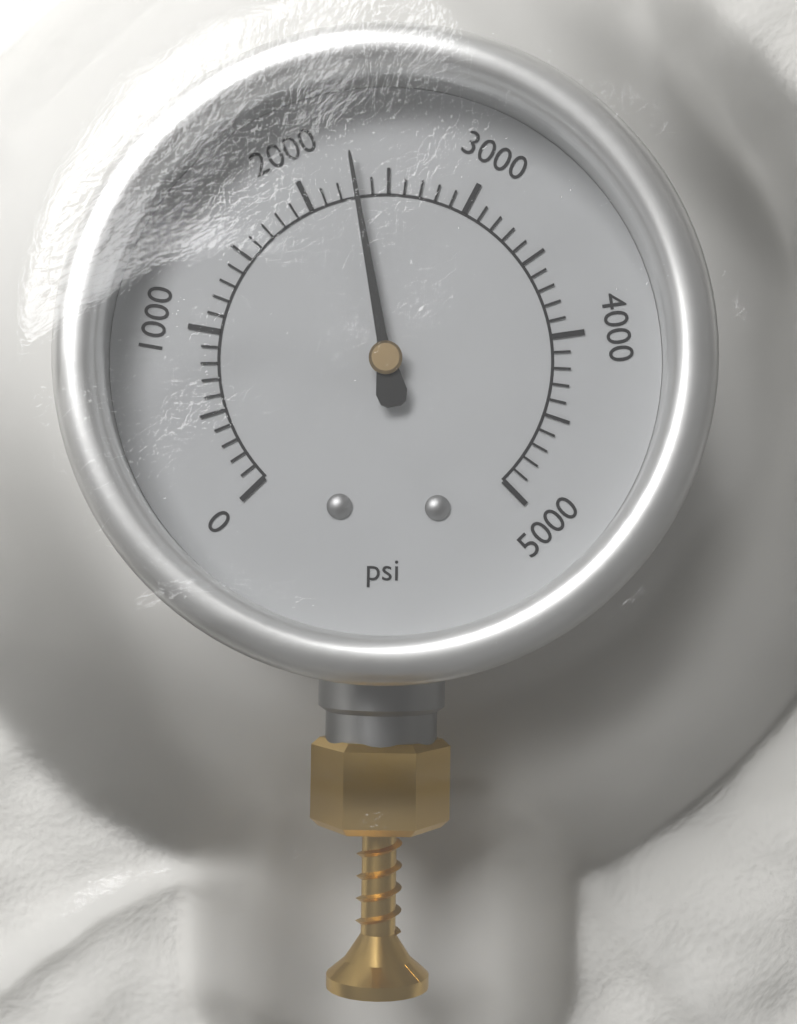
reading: 2300 psi
